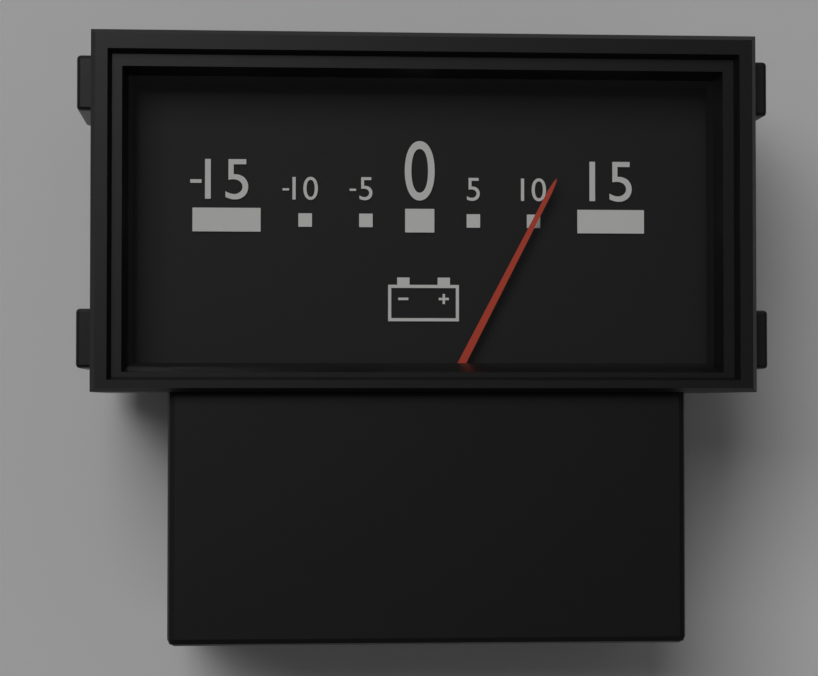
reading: 10 (no unit)
